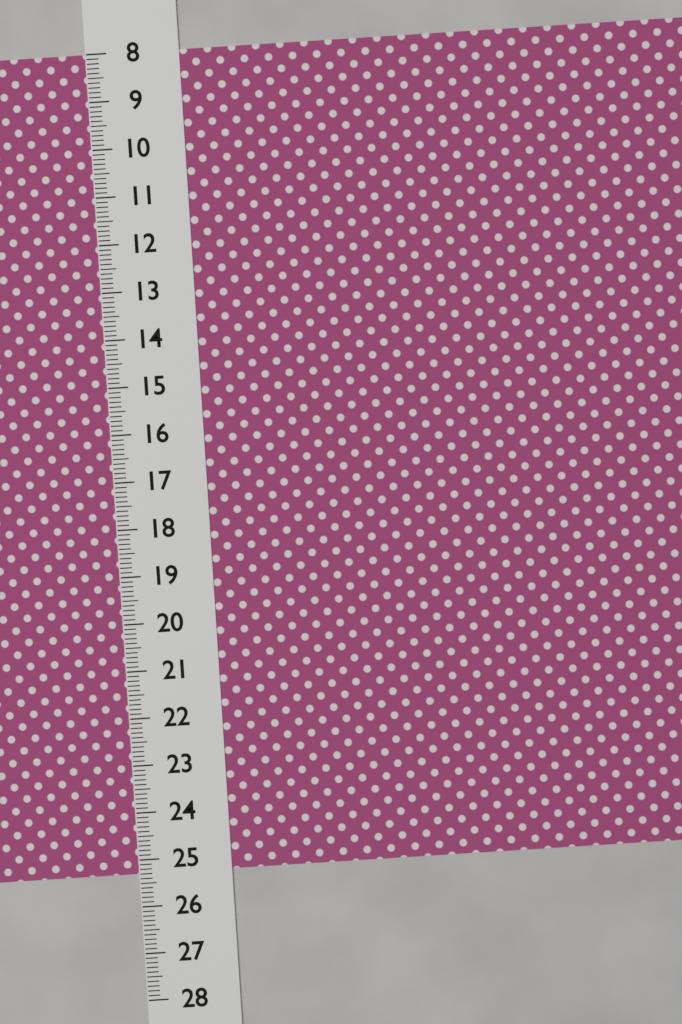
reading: 25.3 (no unit)
